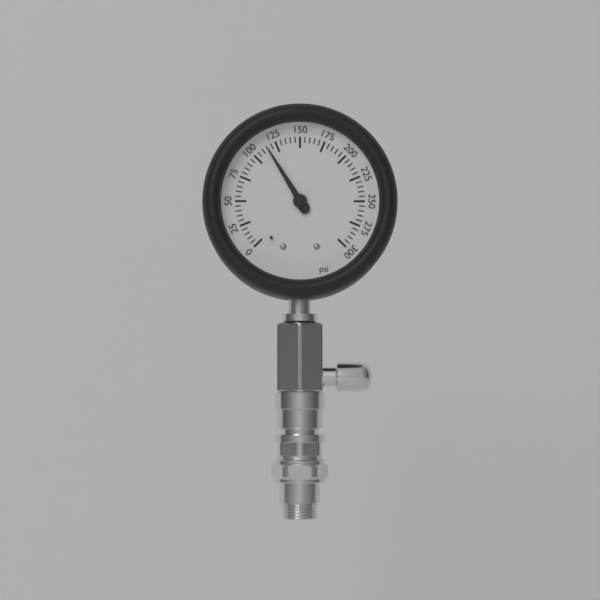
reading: 115 psi
